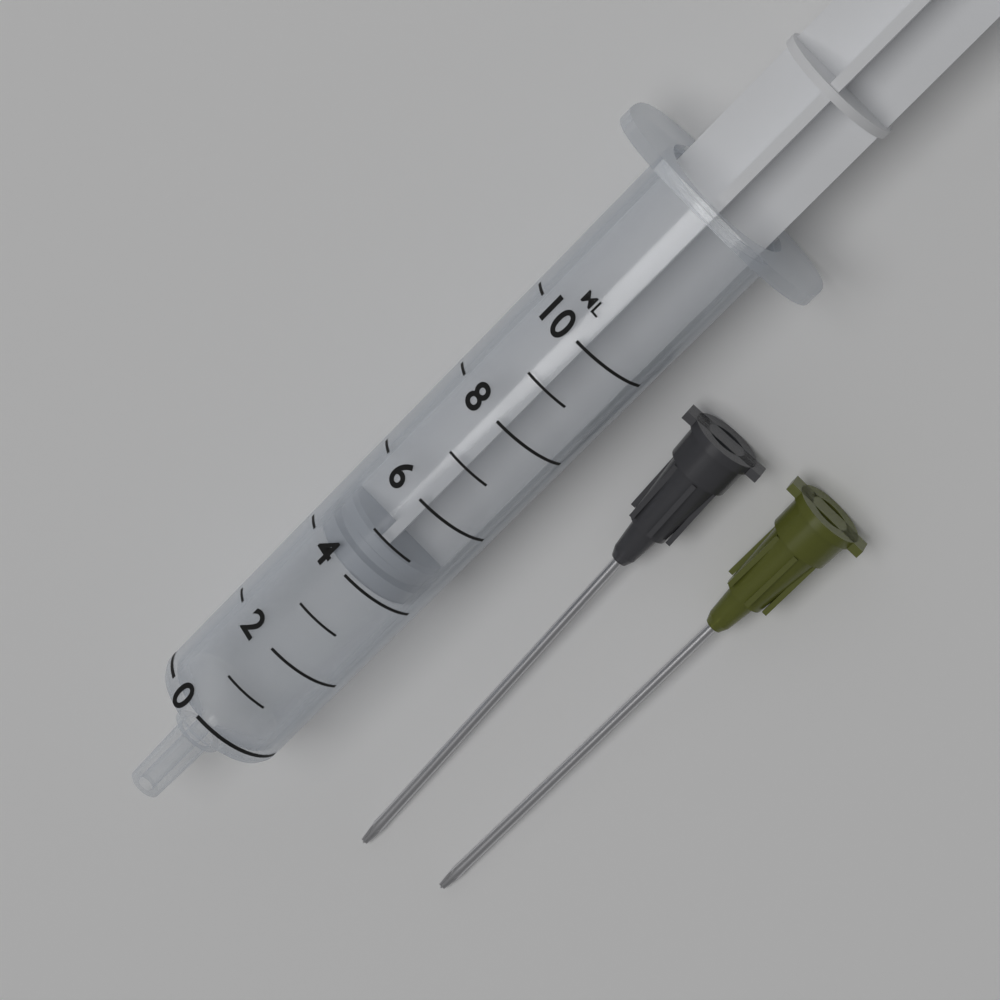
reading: 4 ml
